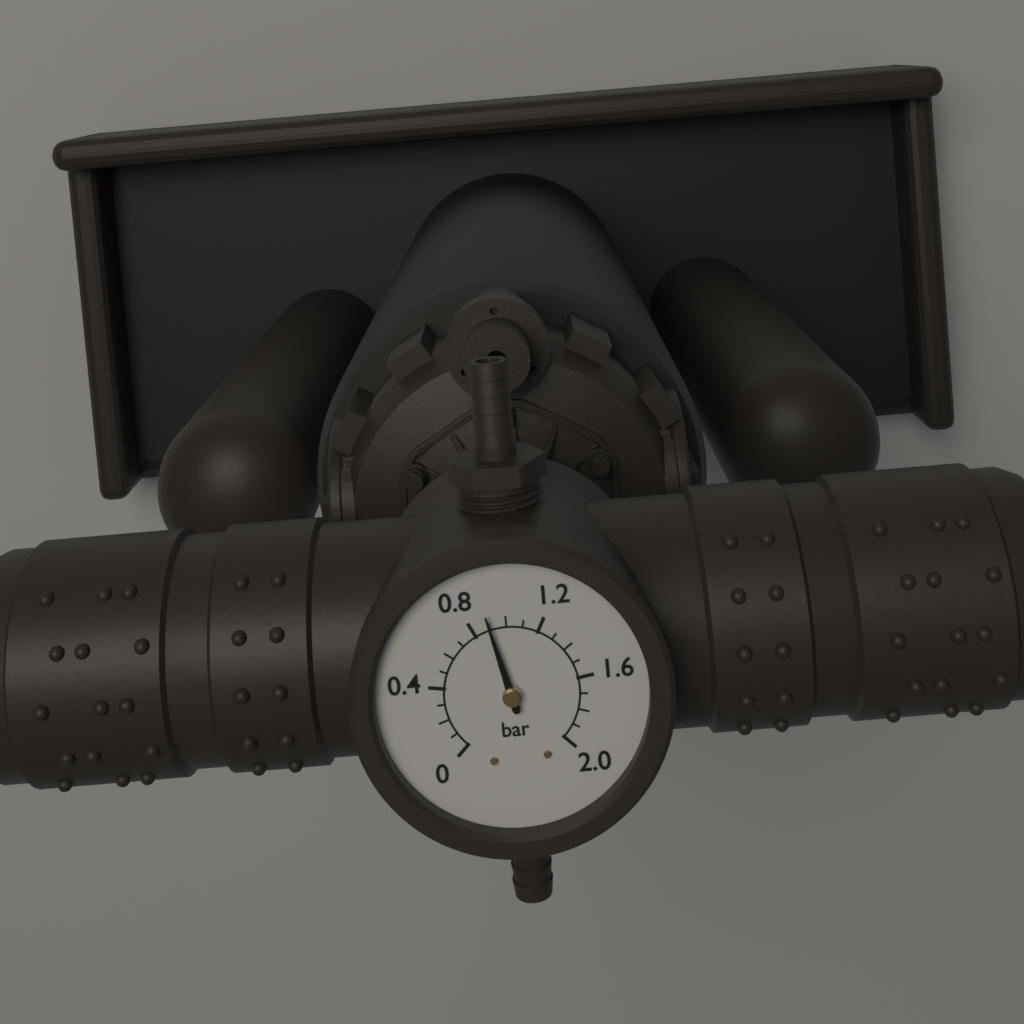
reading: 0.9 bar
